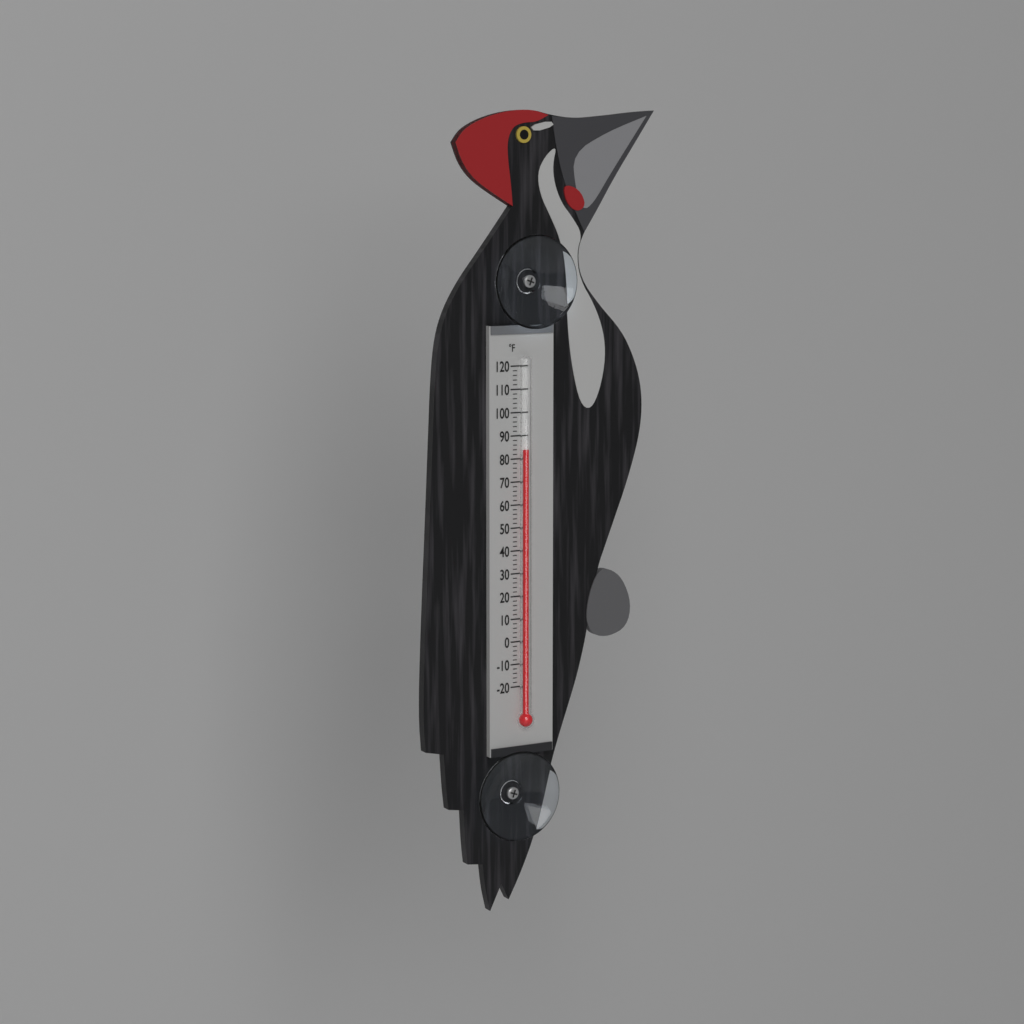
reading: 84 °F
